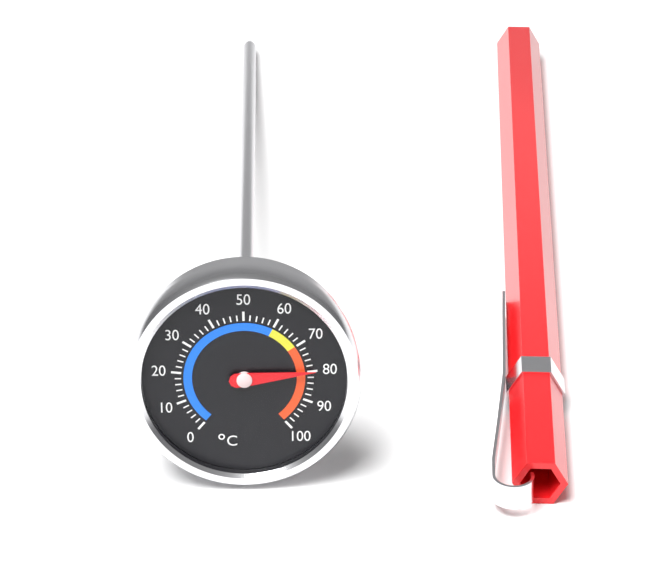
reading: 80 °C
